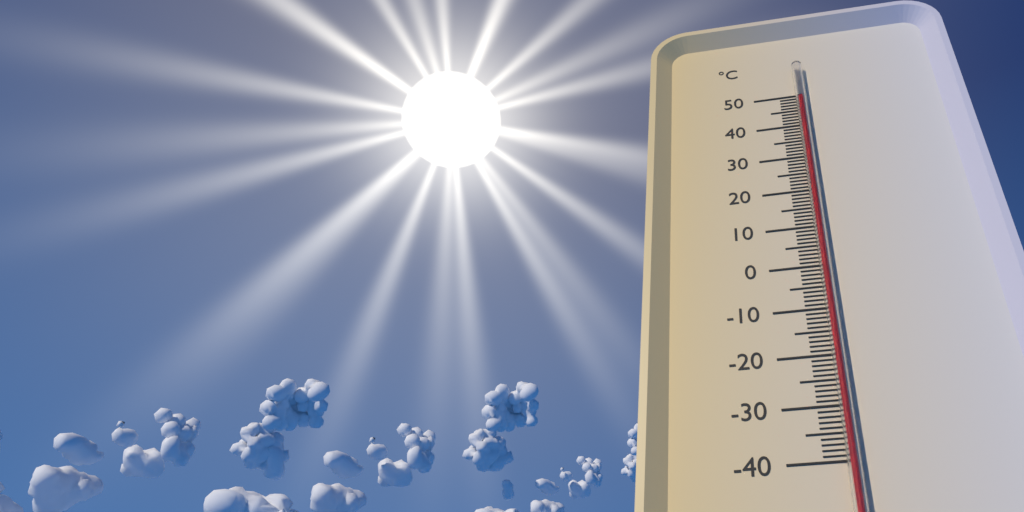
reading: 48 °C
